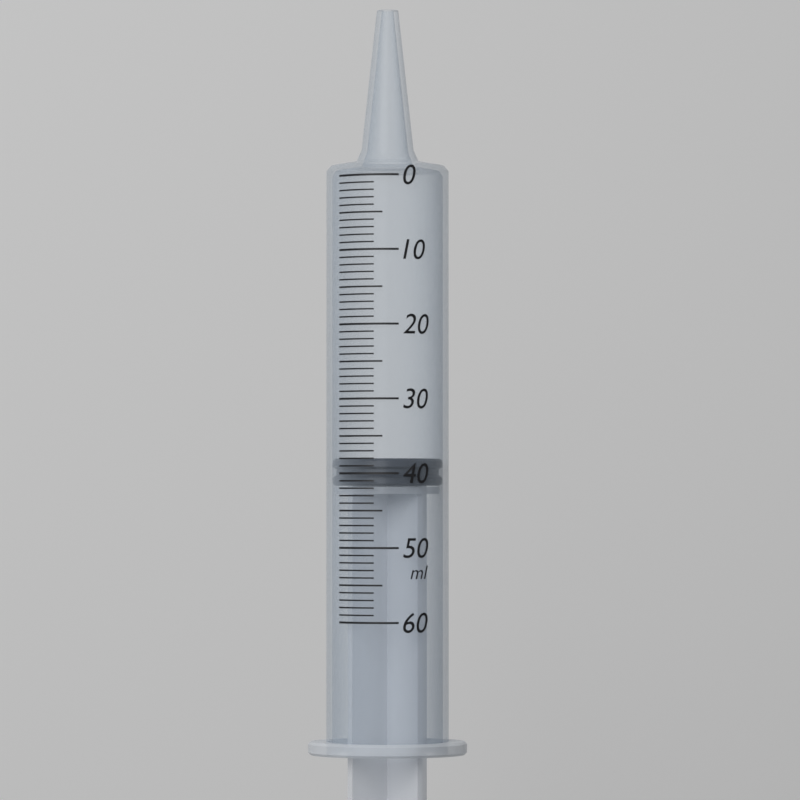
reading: 38 ml
